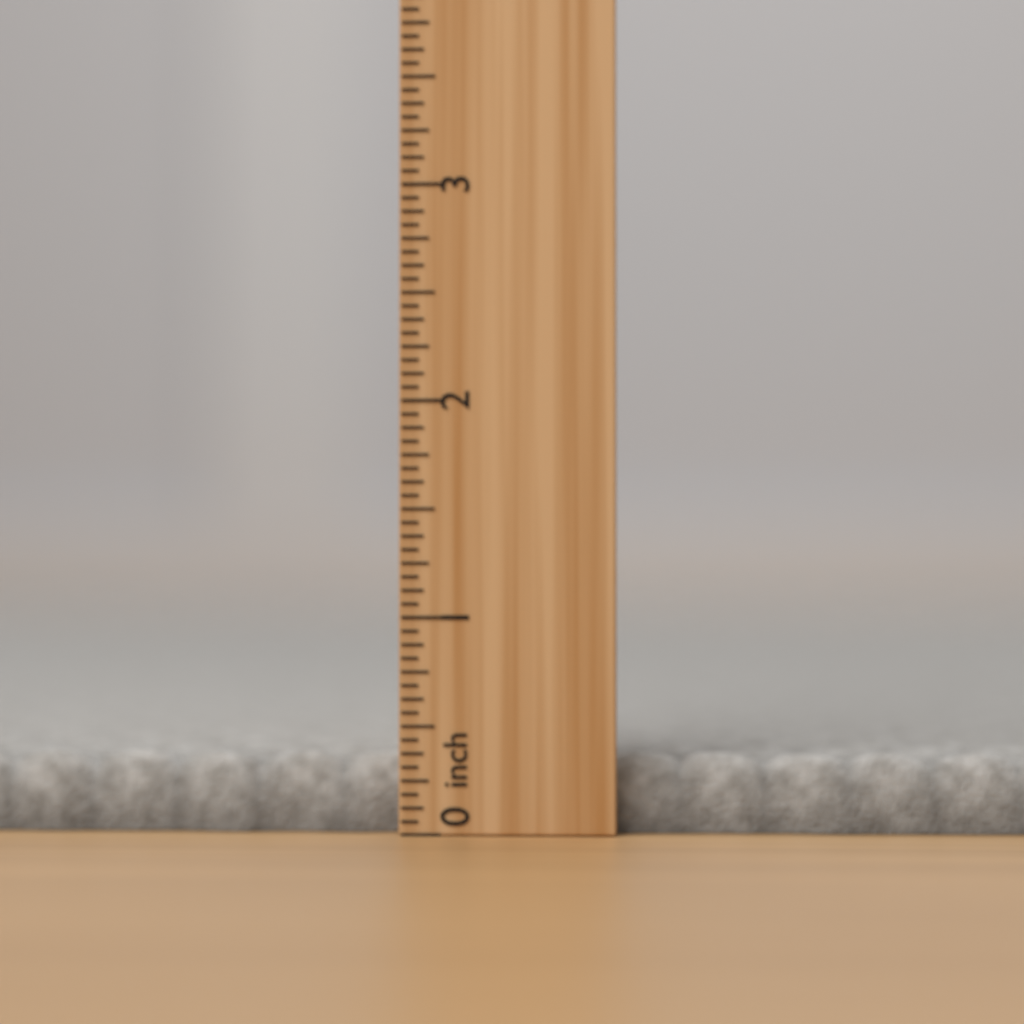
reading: 0.3750 inch
